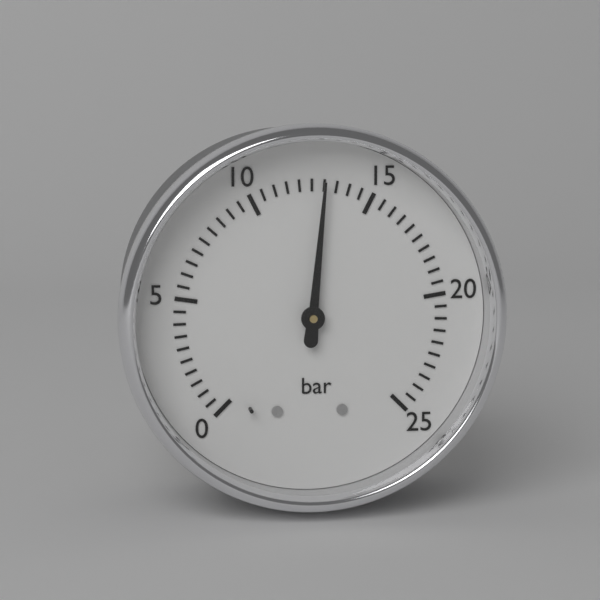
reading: 13.0 bar
